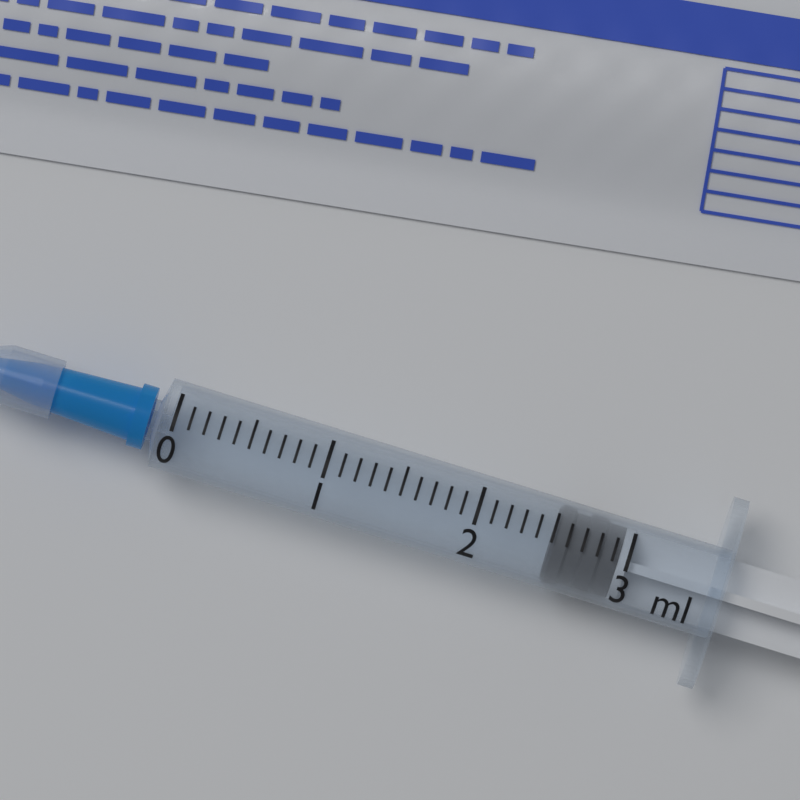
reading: 2.5 ml
